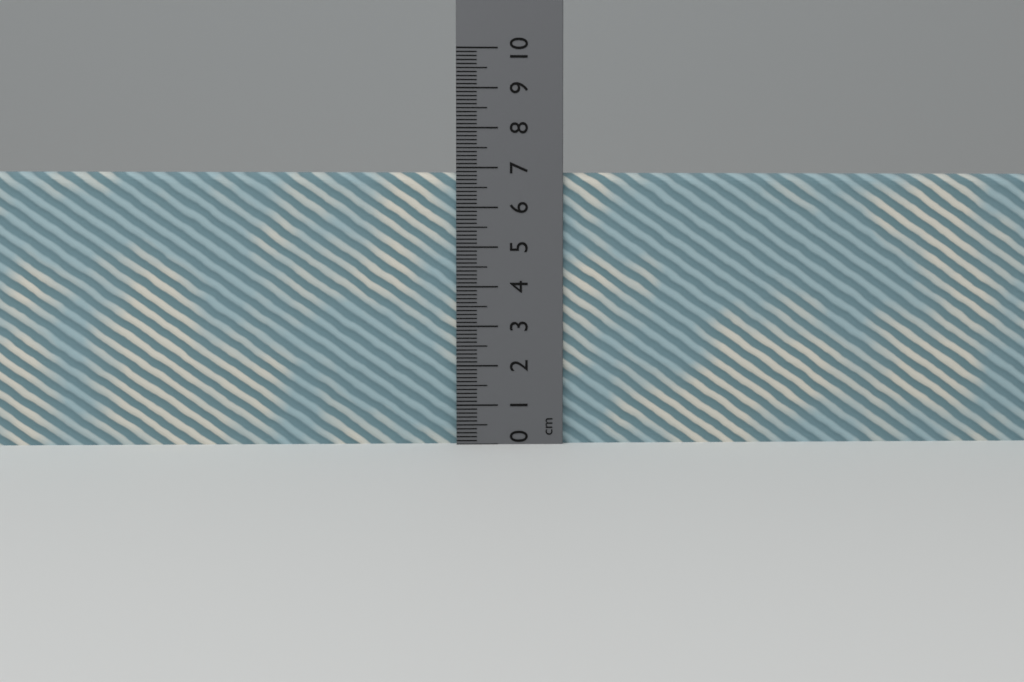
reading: 6.9 cm
